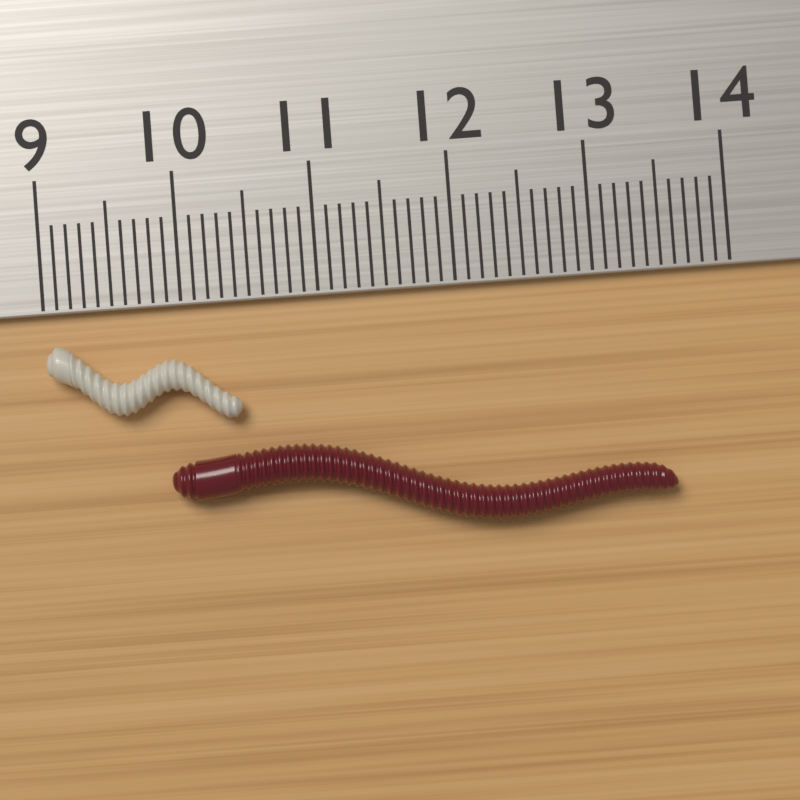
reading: 10.4 cm
